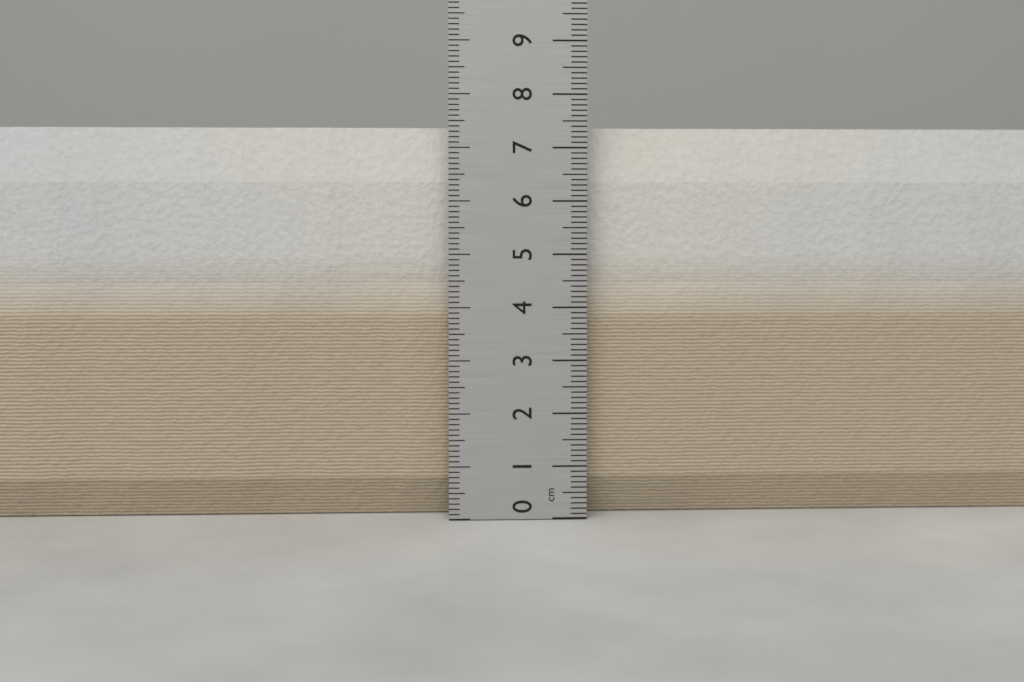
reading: 7.4 cm
